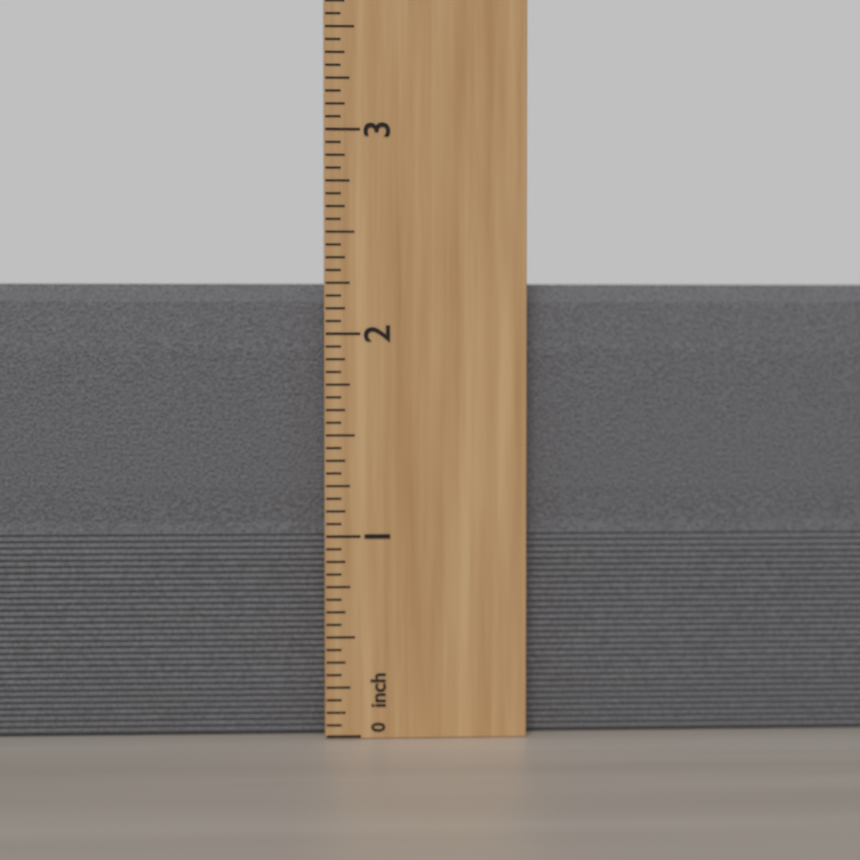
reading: 2.2500 inch
